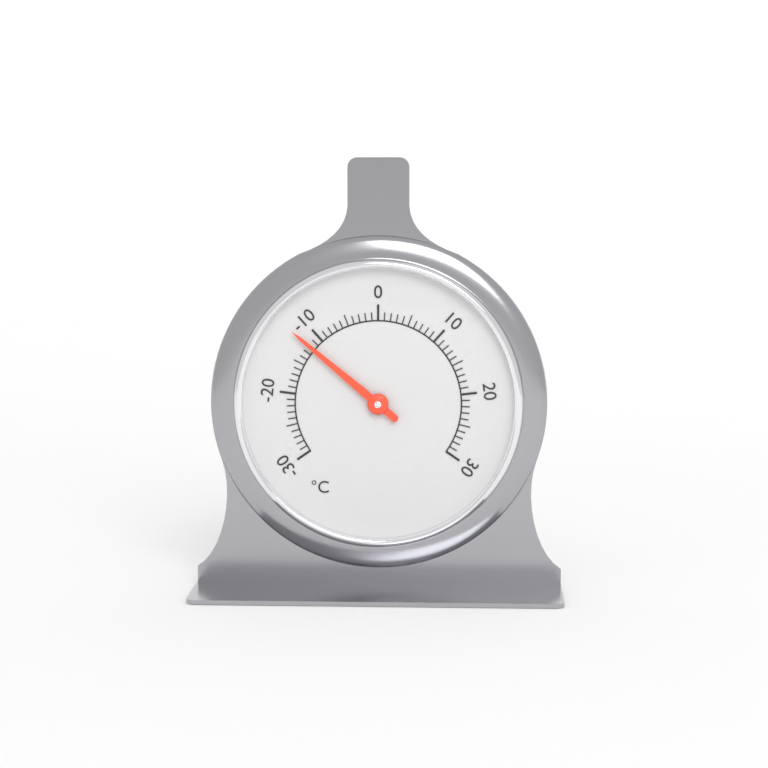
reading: -12 °C
